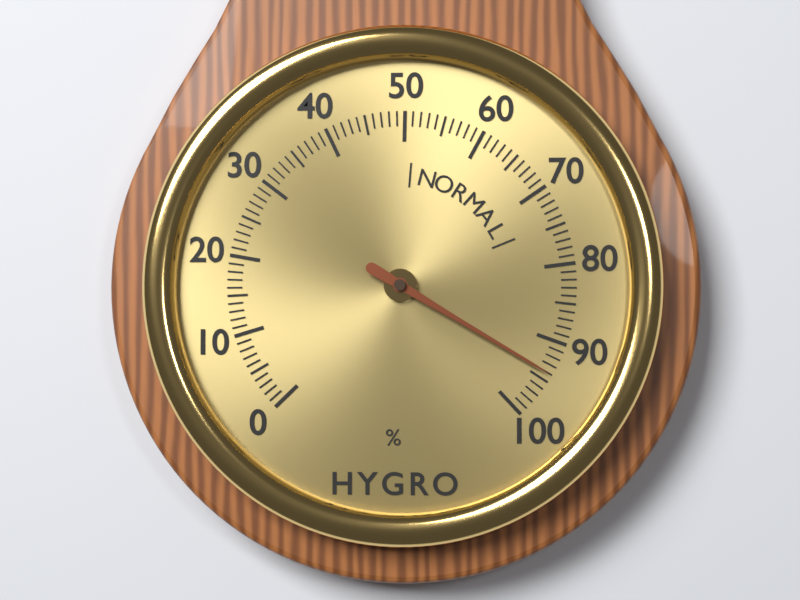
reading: 94 %
